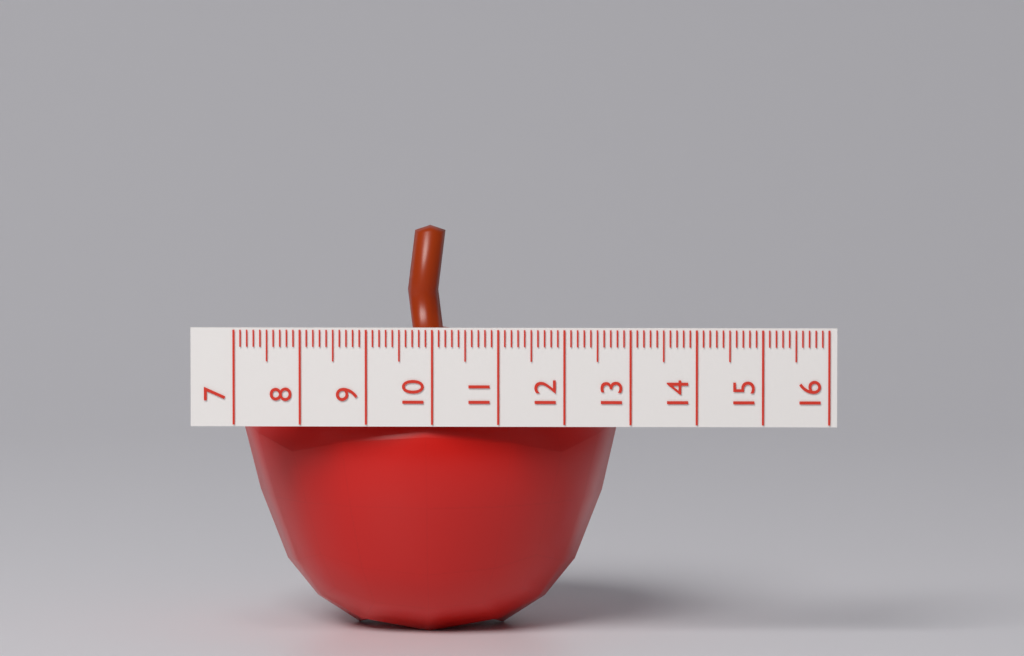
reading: 12.8 (no unit)
